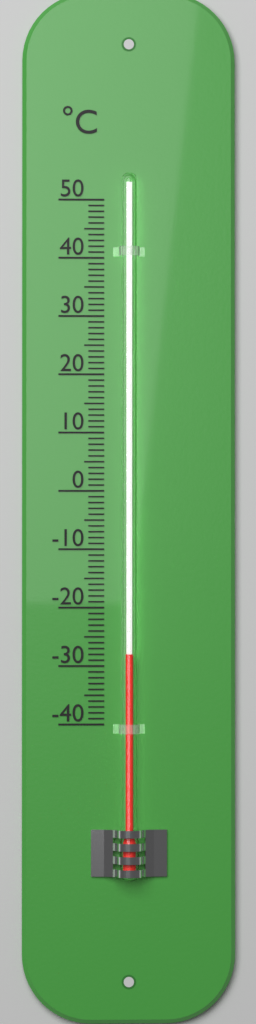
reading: -28 °C
